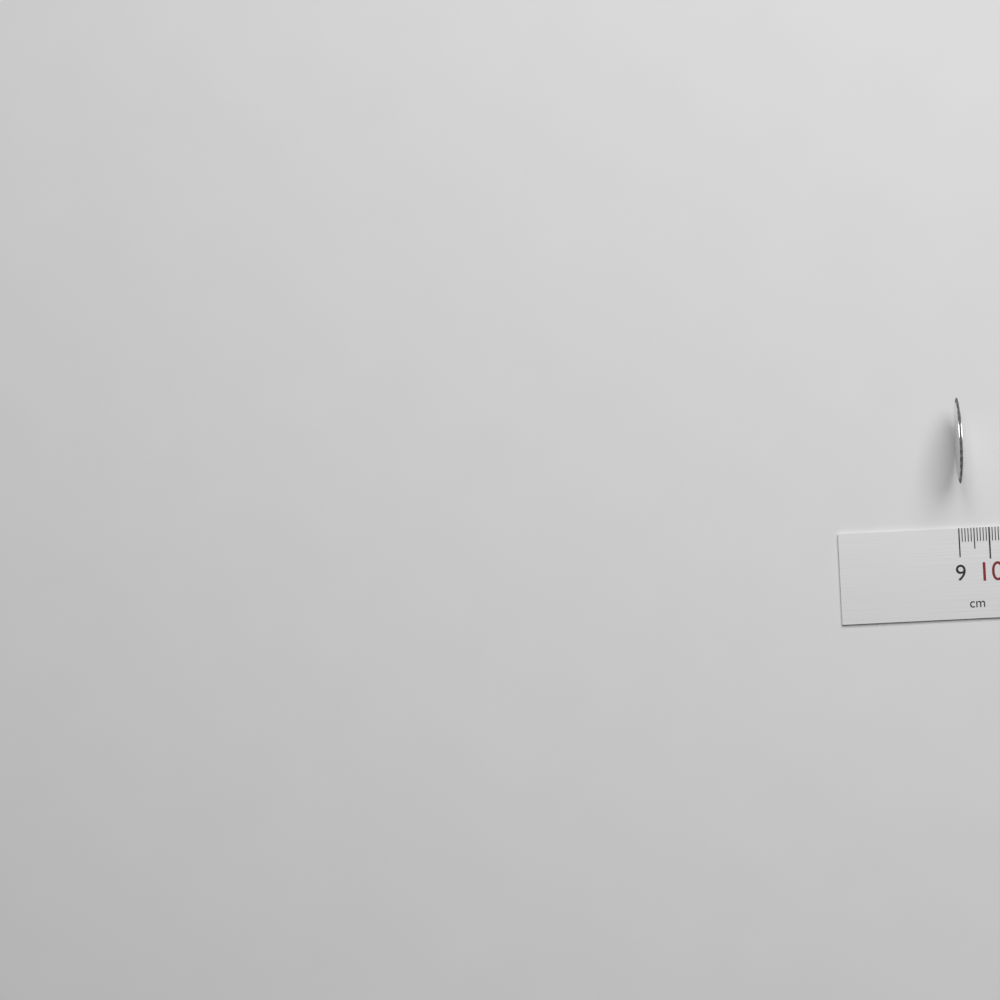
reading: 9.1 cm
